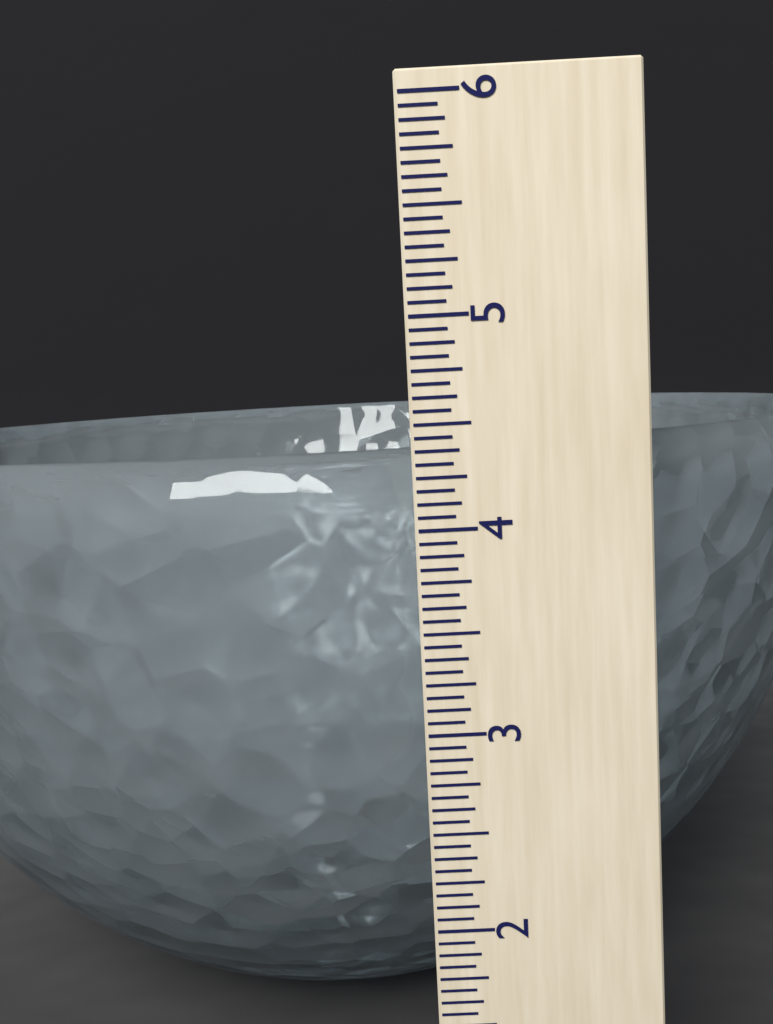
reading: 4.3750 (no unit)
